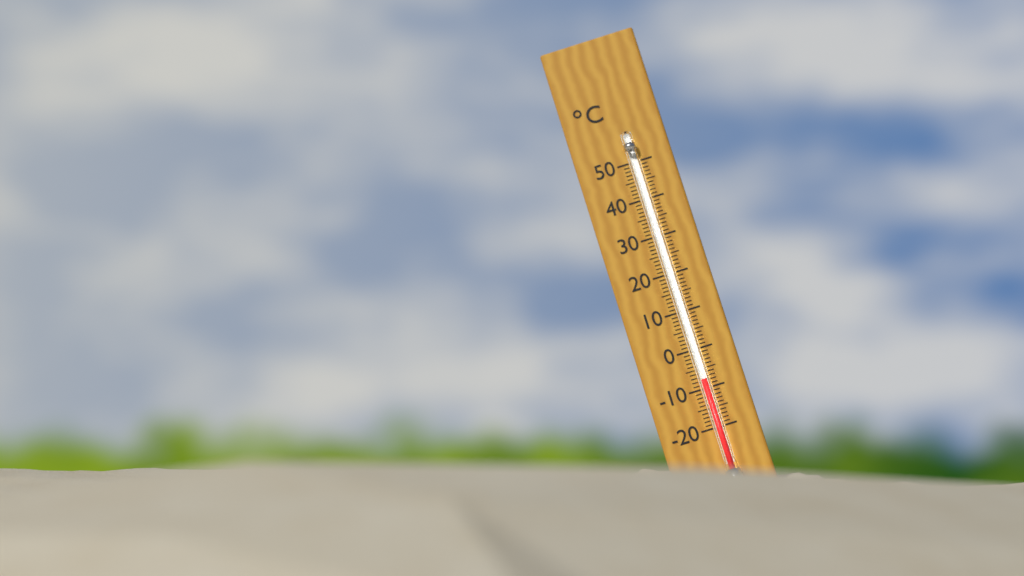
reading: -8 °C
